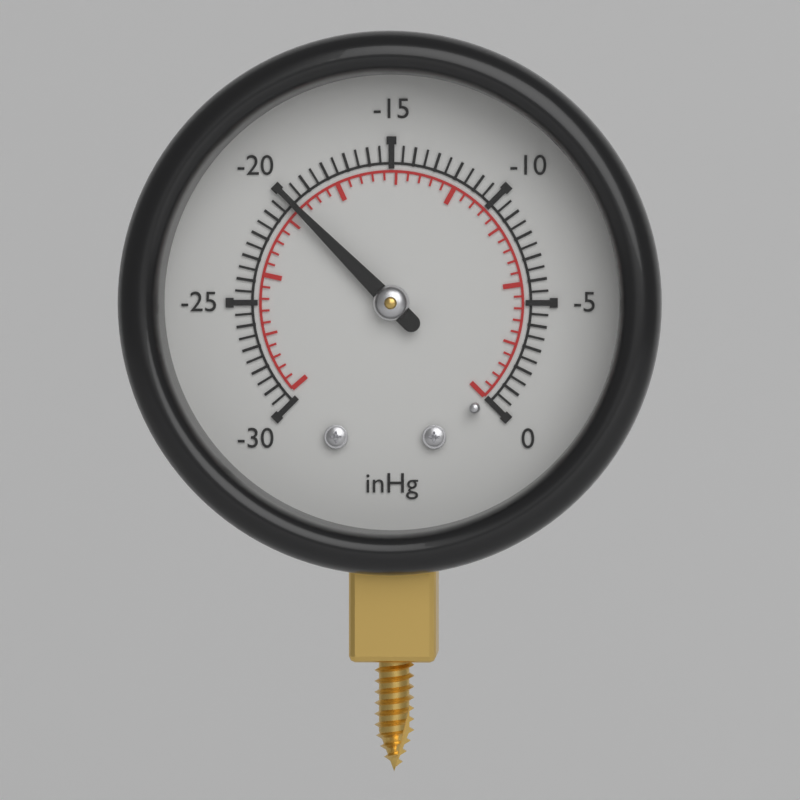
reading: -20.0 inHg
